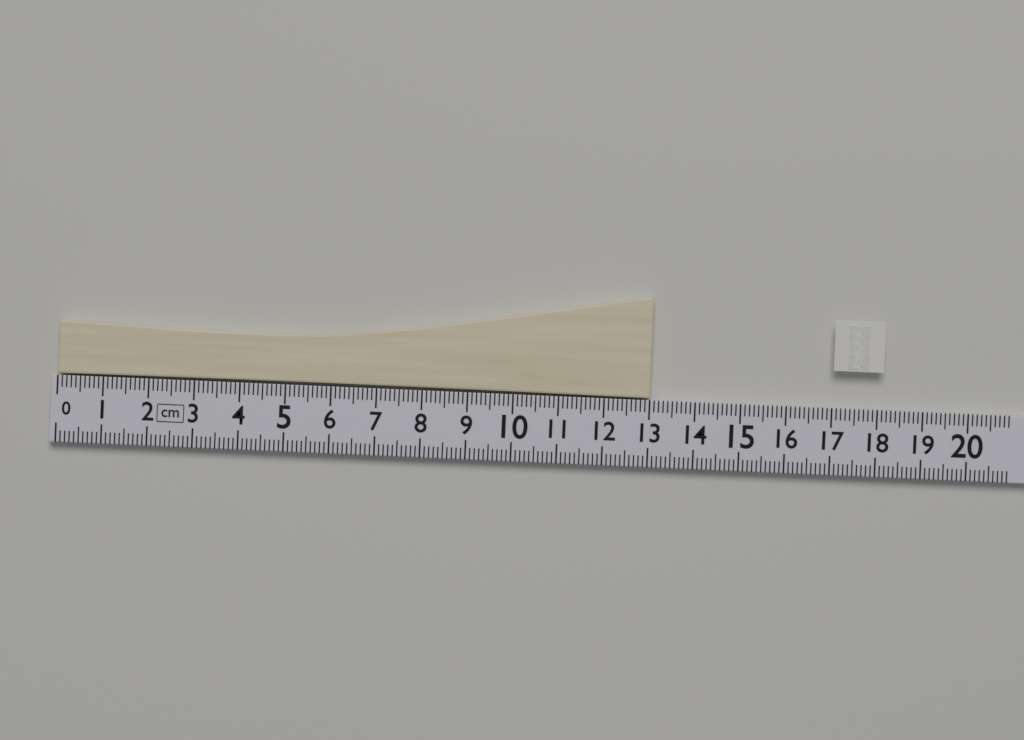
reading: 13.0 cm
